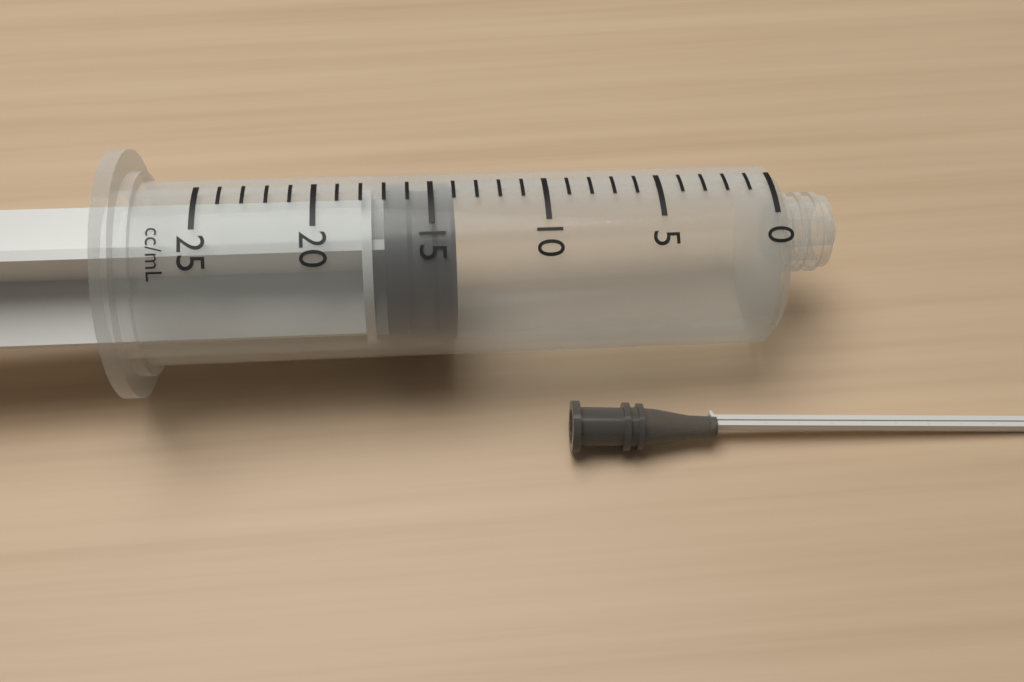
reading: 14 ml
